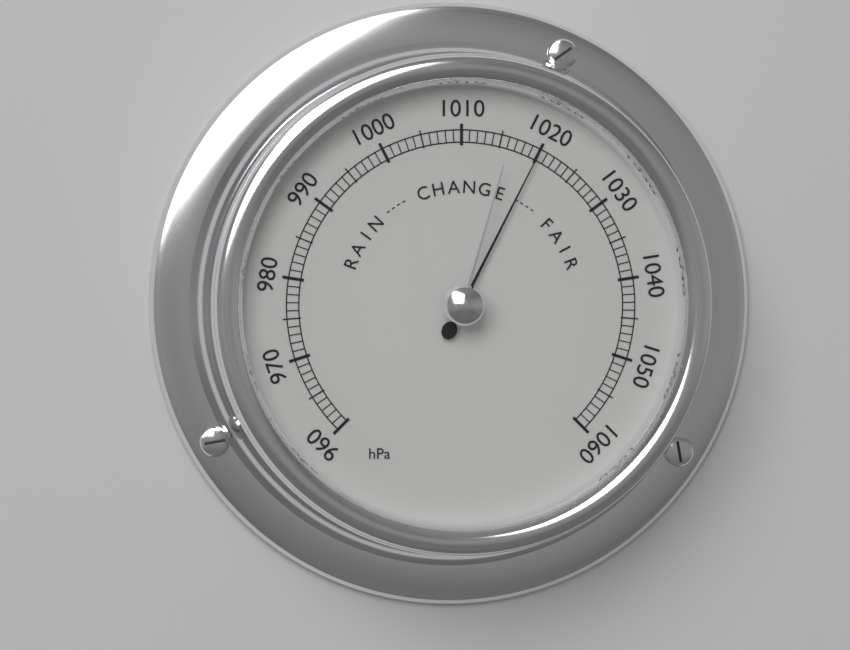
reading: 1020 hPa
